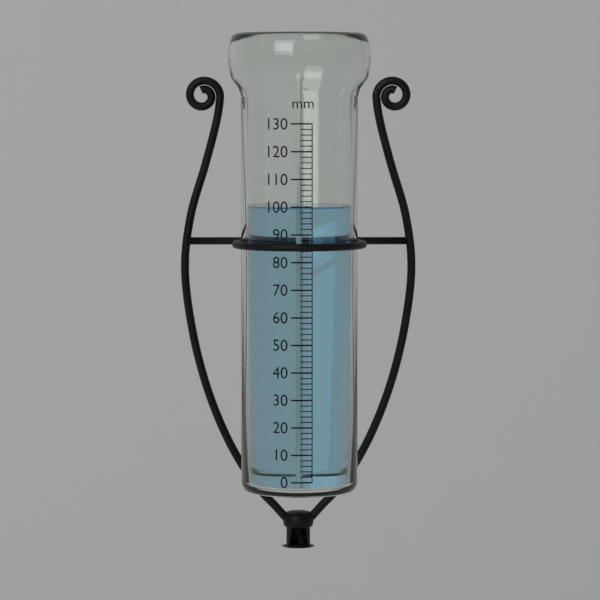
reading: 100 mm
